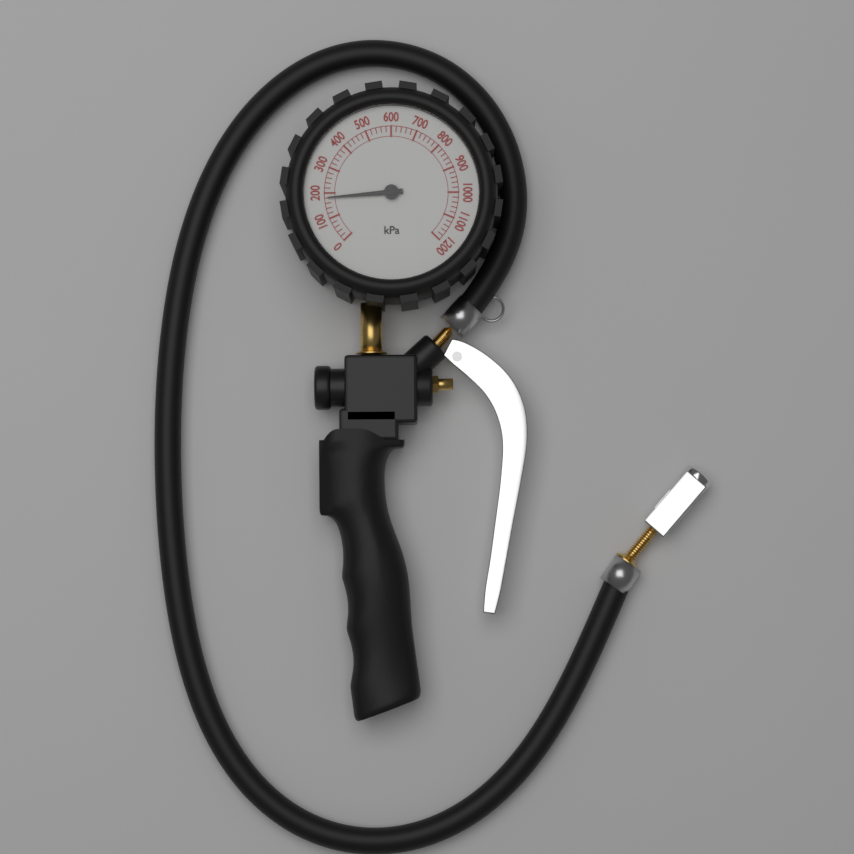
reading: 180 kPa
